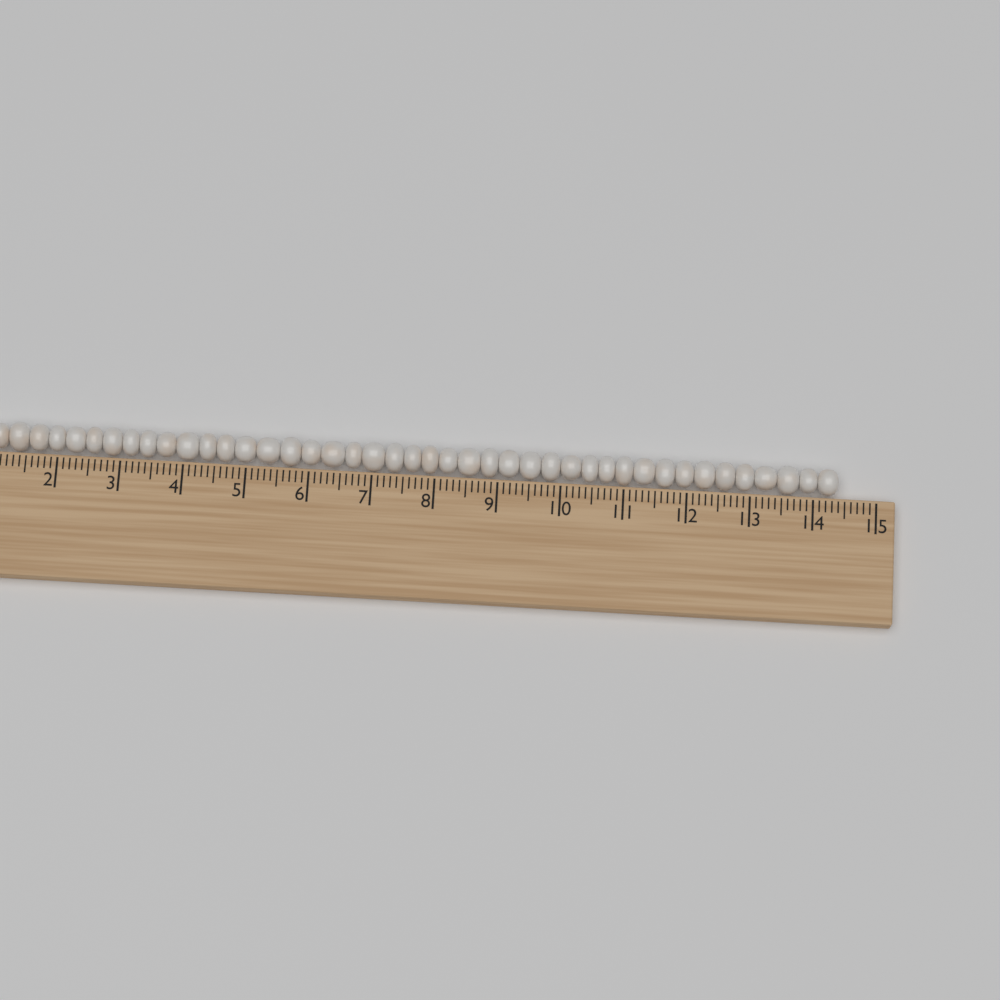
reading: 14.4 (no unit)
